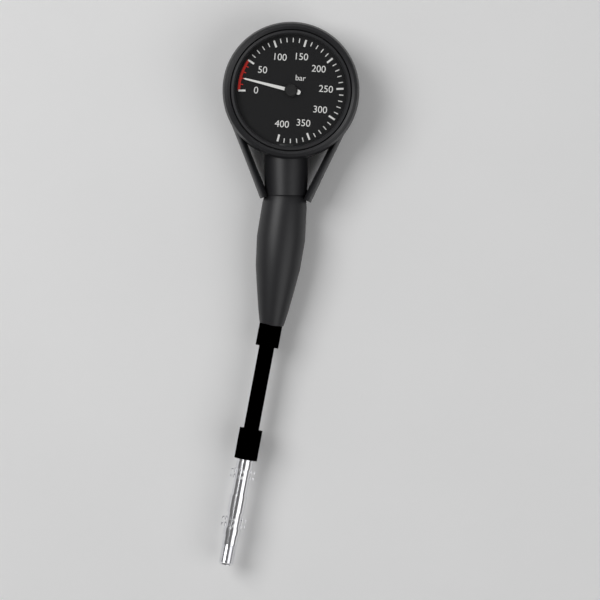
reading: 20 bar
